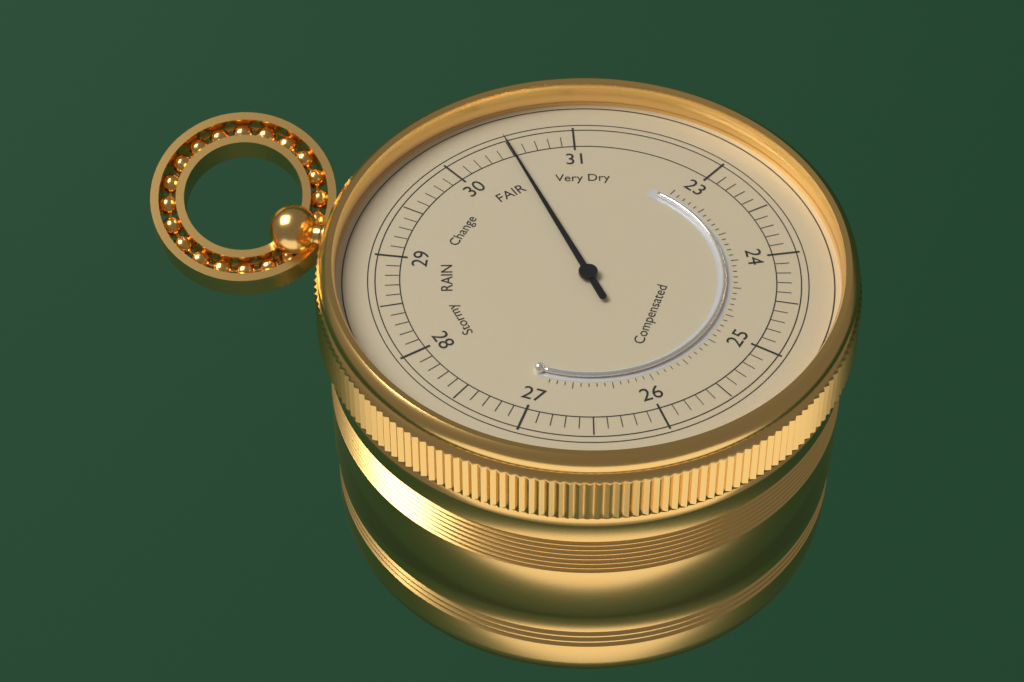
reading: 30.5 (no unit)
